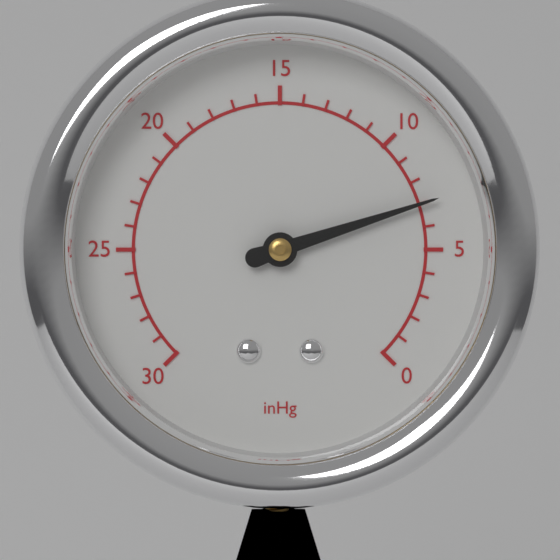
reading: 7 inHg
